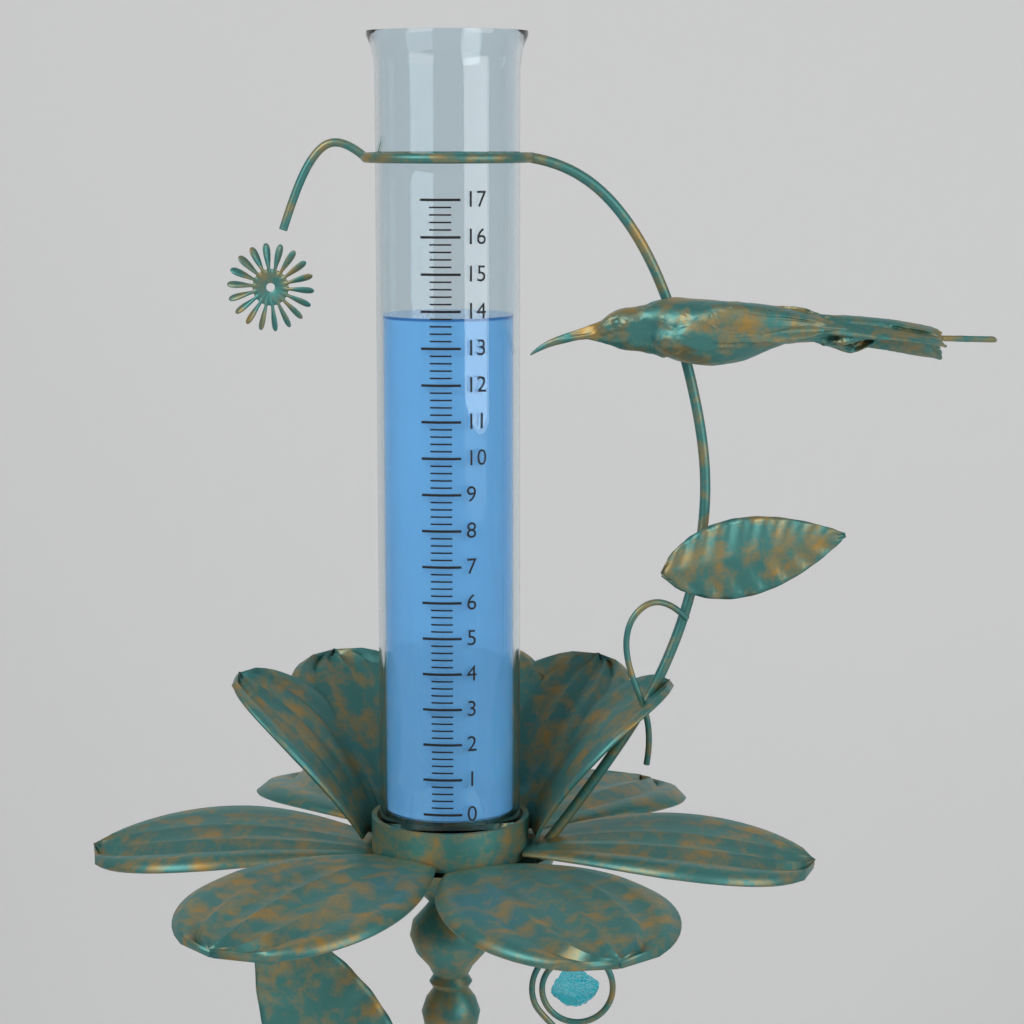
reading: 13.8 (no unit)
